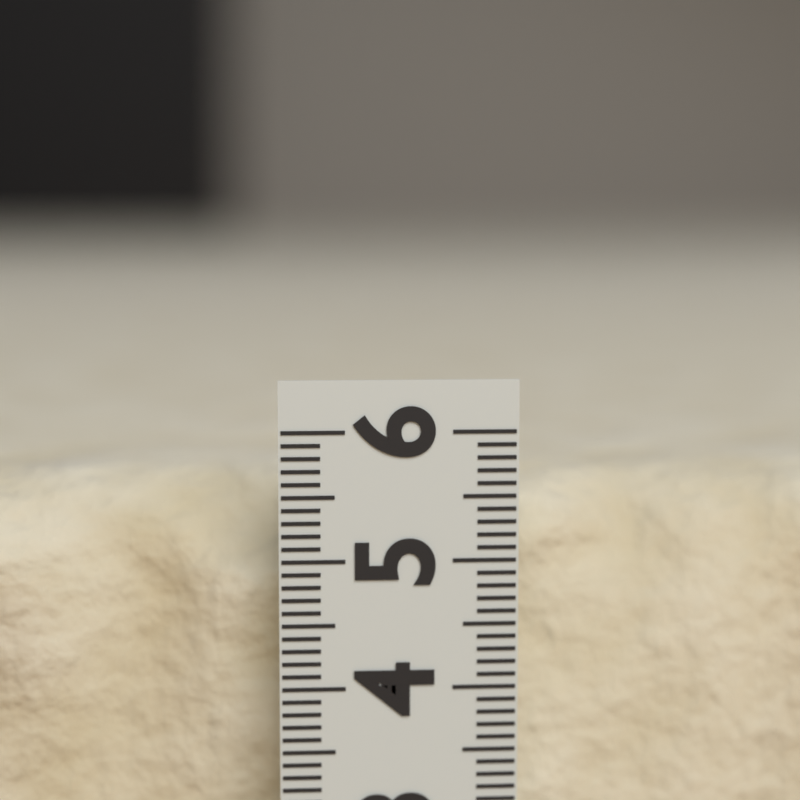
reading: 5.6 (no unit)
